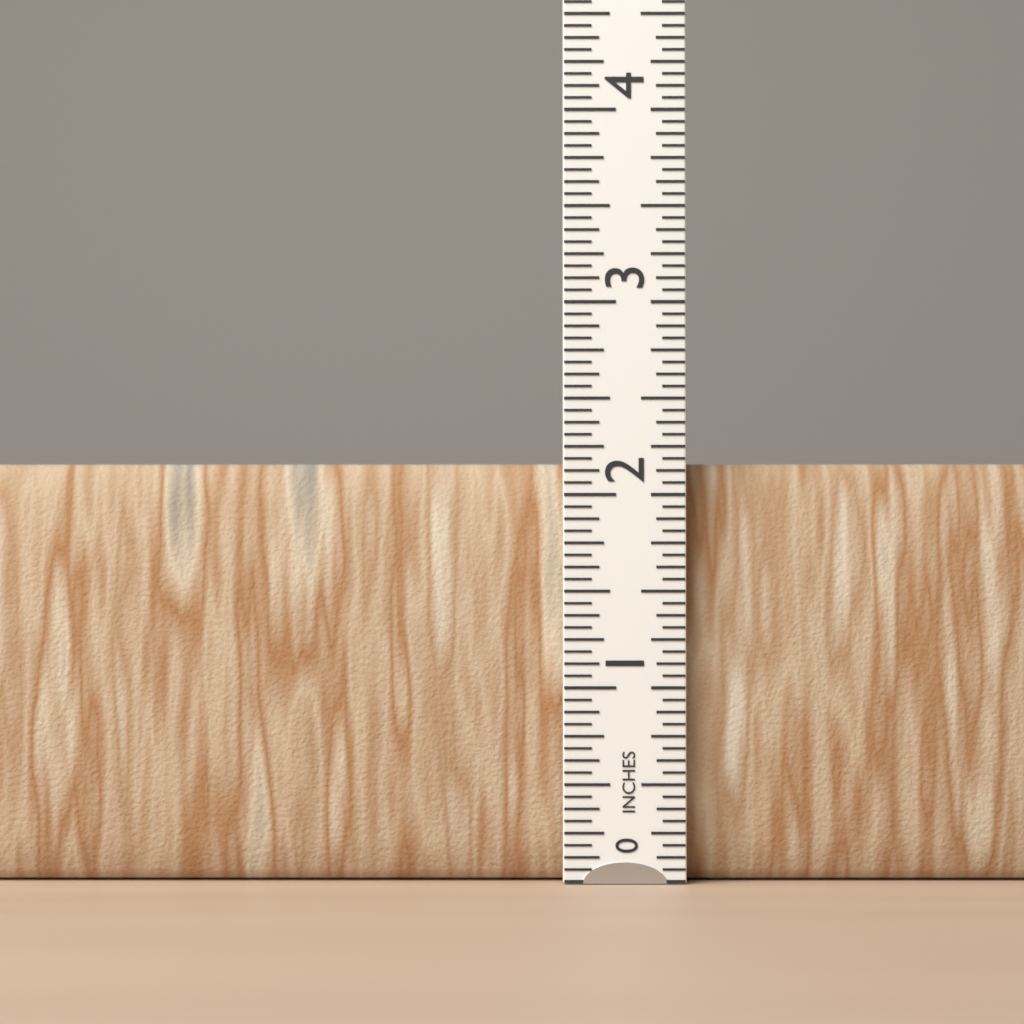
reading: 2.1875 in
